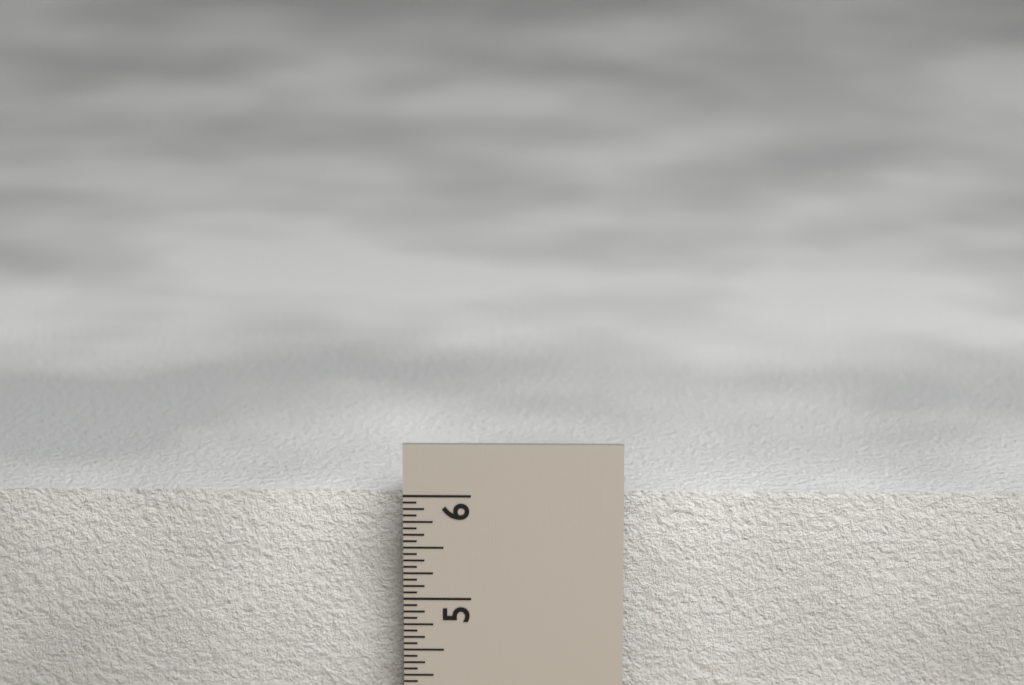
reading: 5.9375 in
